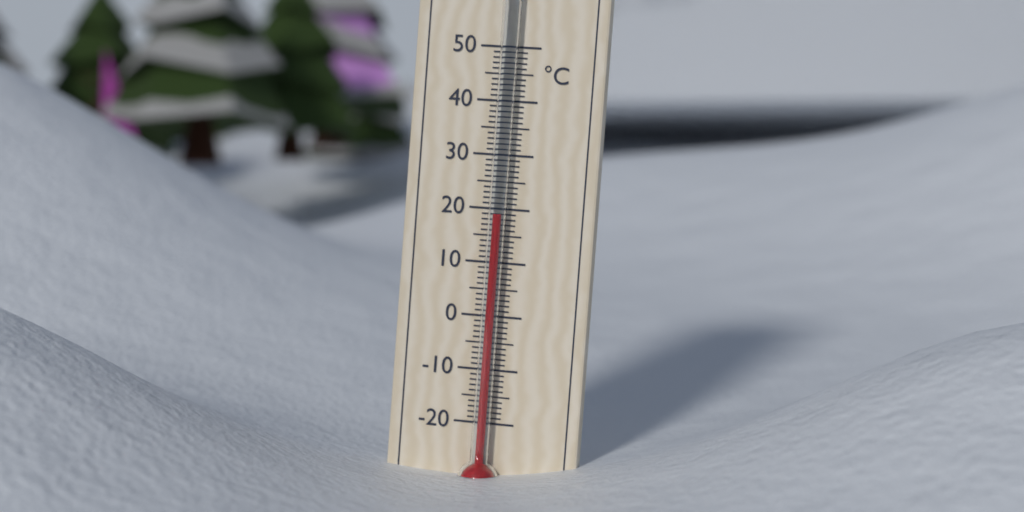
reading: 19 °C
